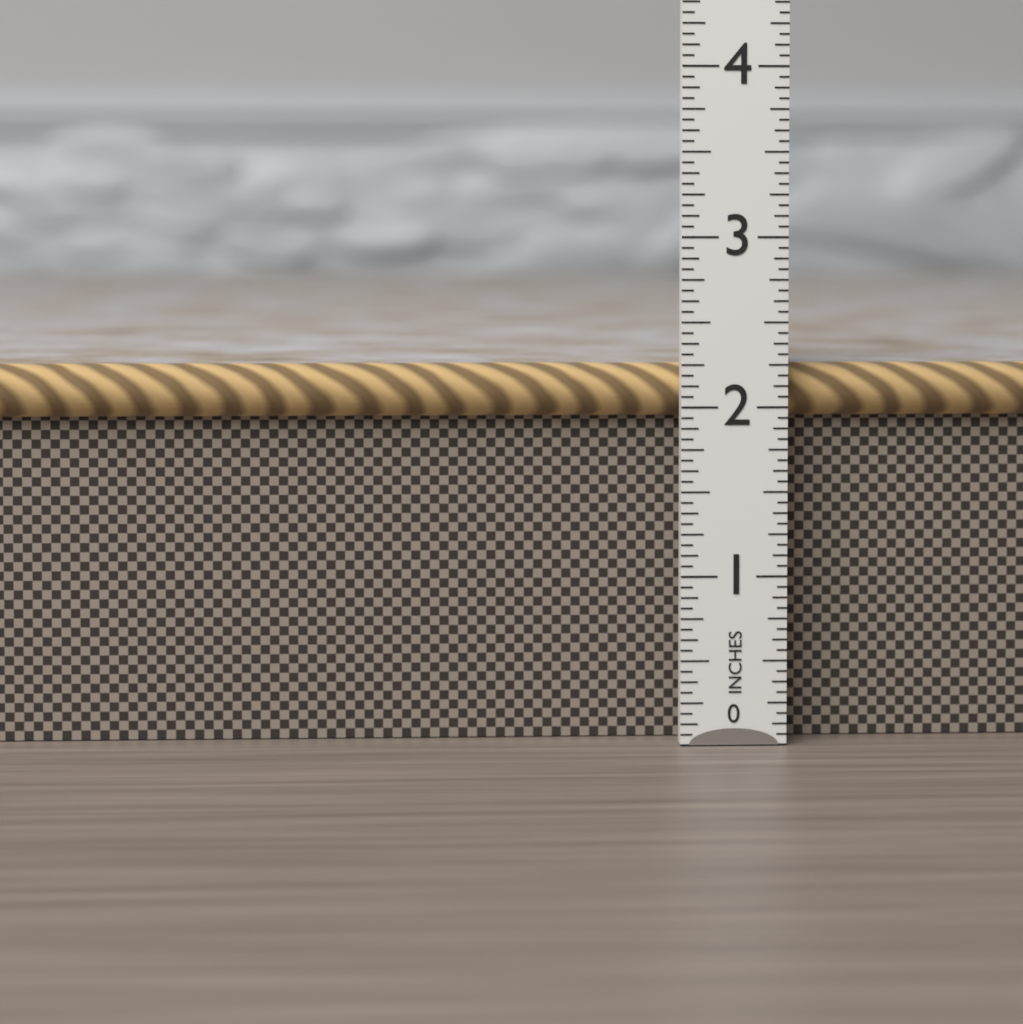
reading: 2.2500 in
